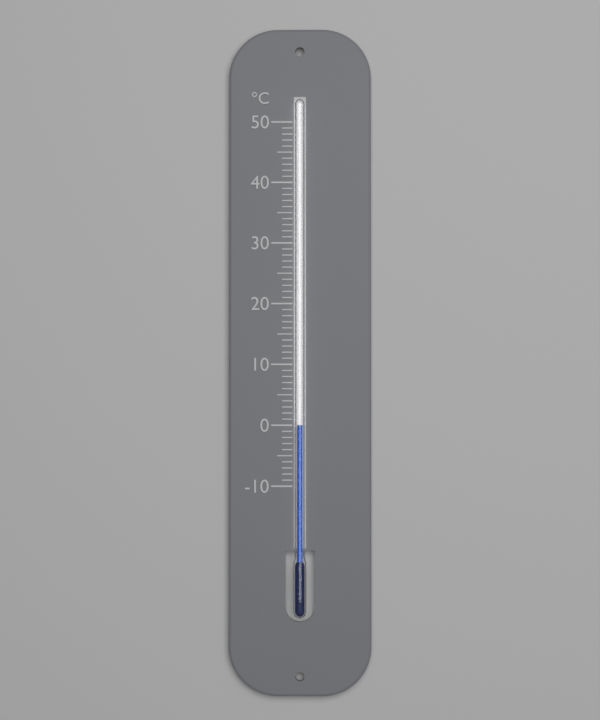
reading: 0 °C
